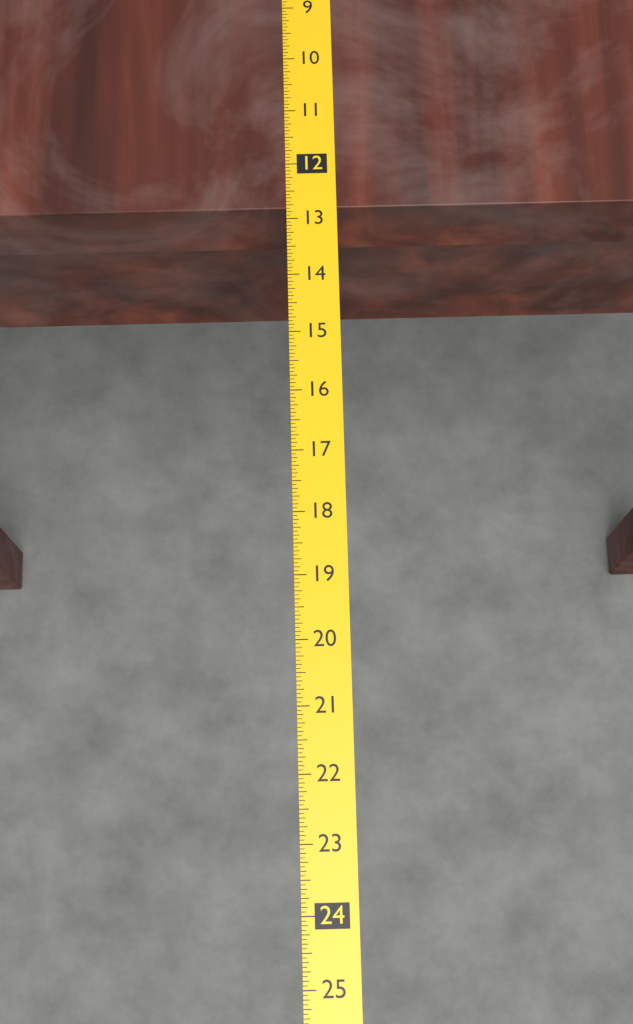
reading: 12.8125 (no unit)
